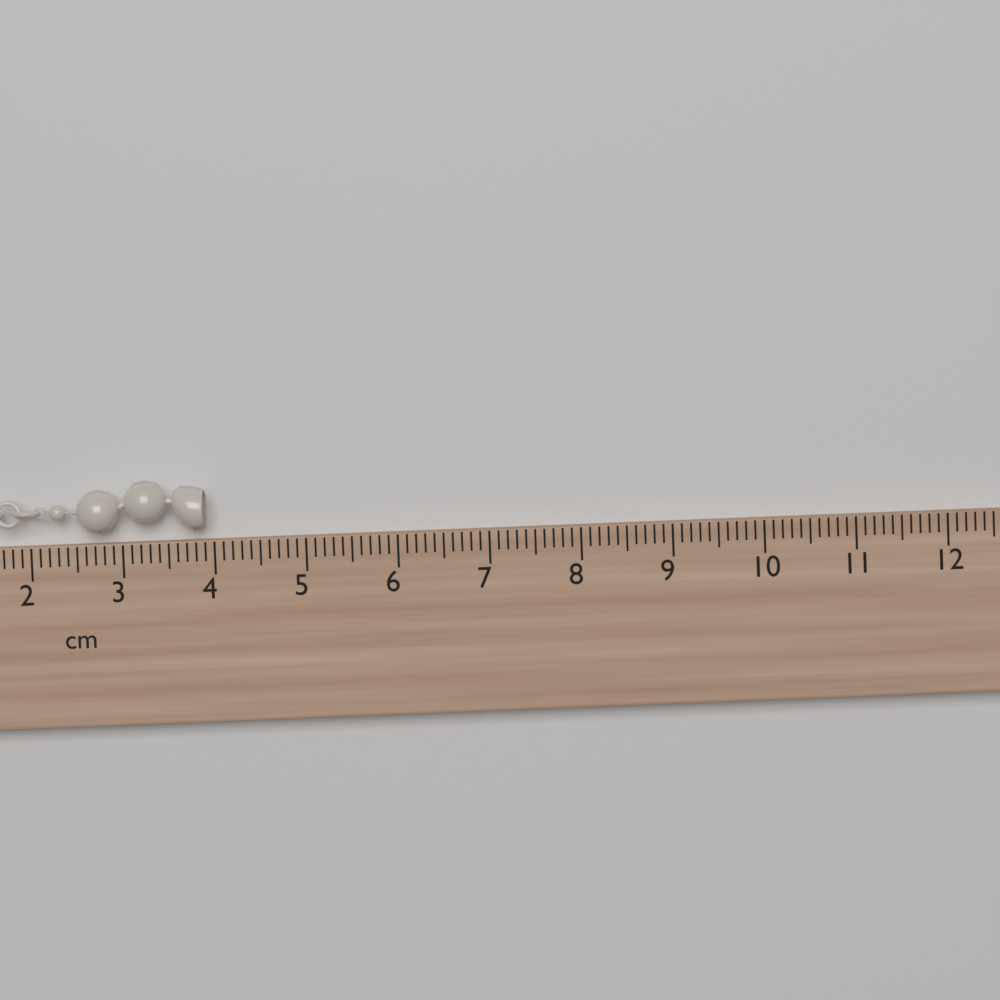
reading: 3.9 cm
